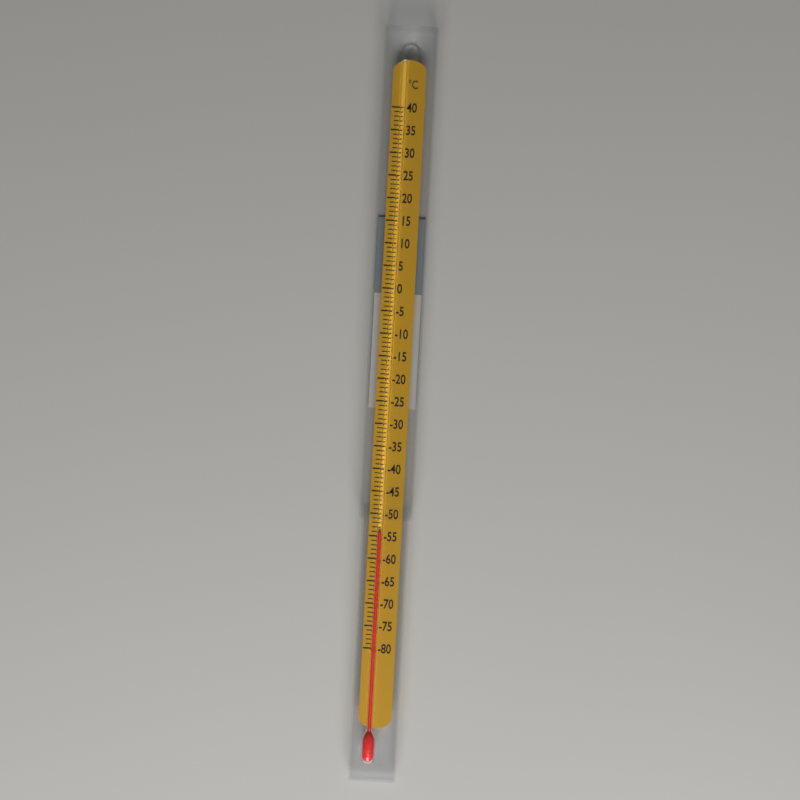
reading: -54 °C
